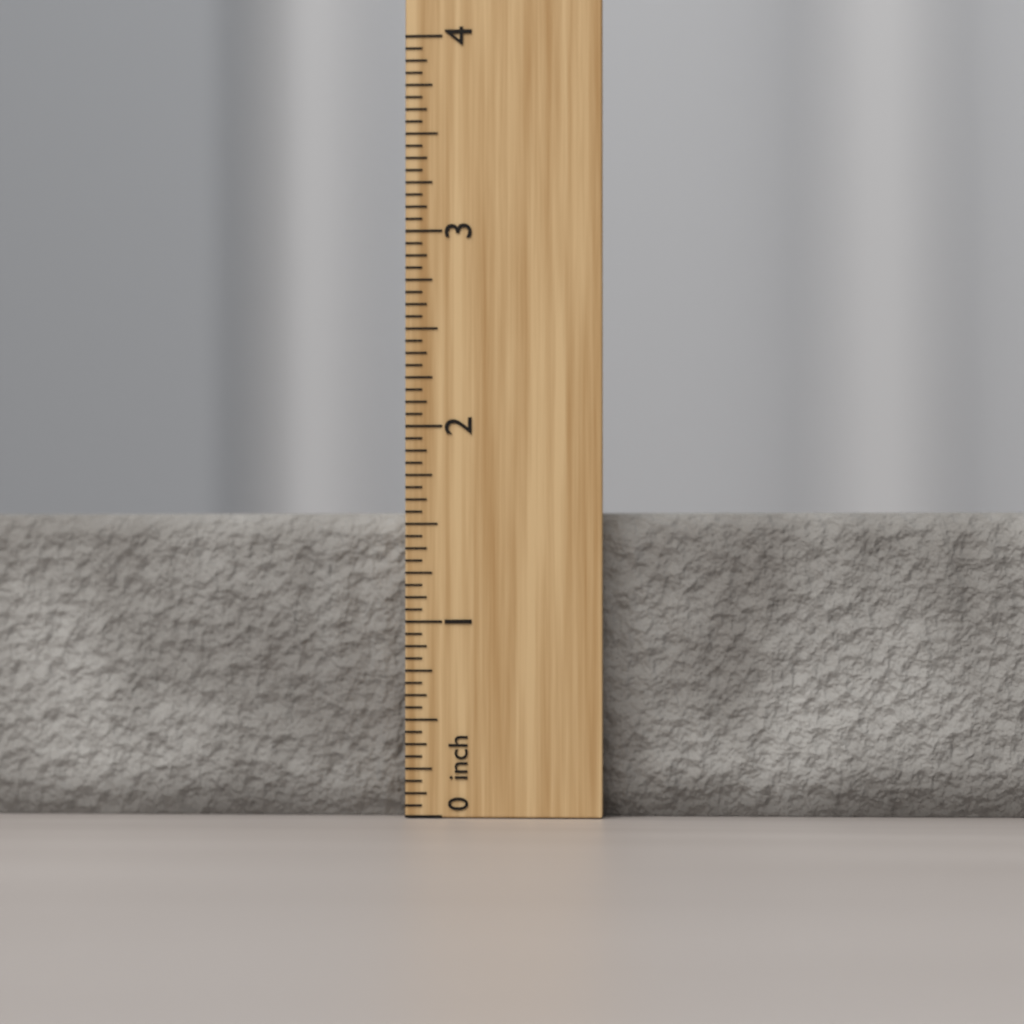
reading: 1.5625 inch
